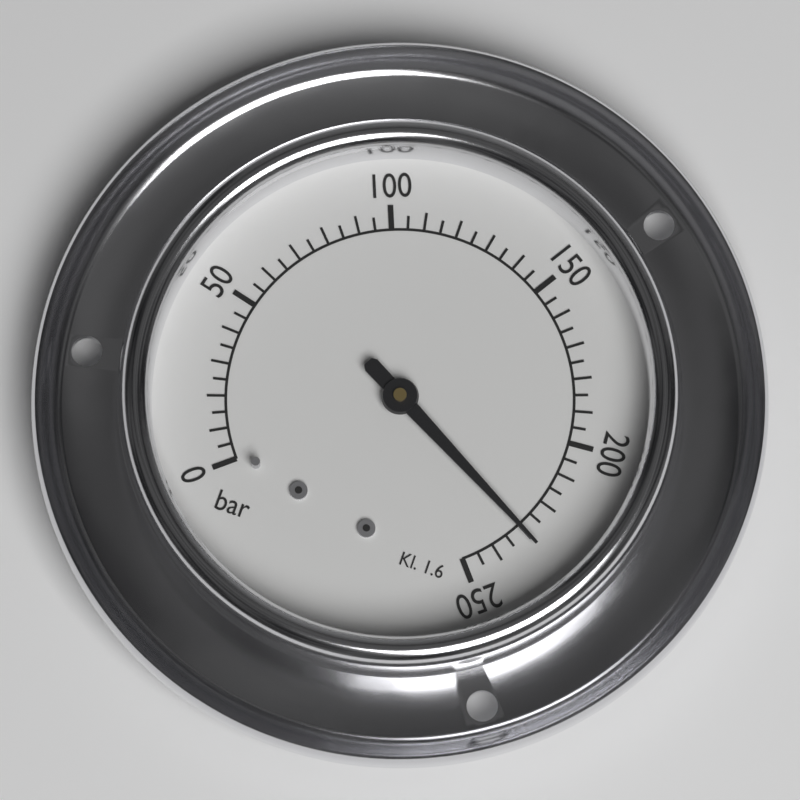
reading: 230 bar
